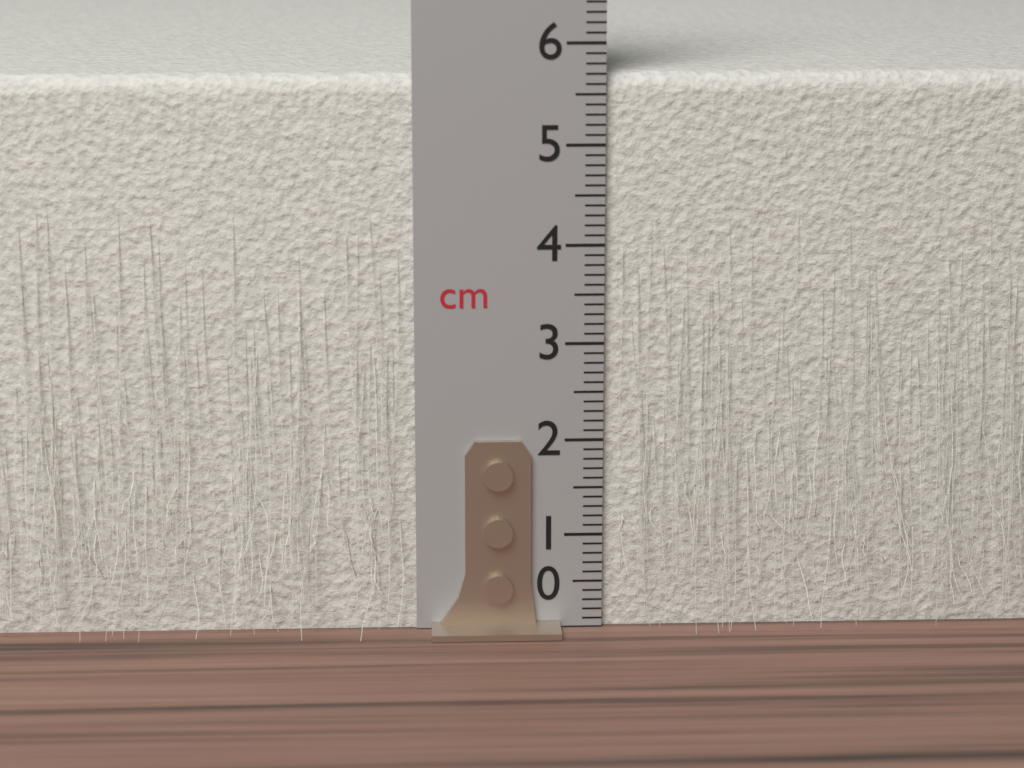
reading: 5.7 cm
